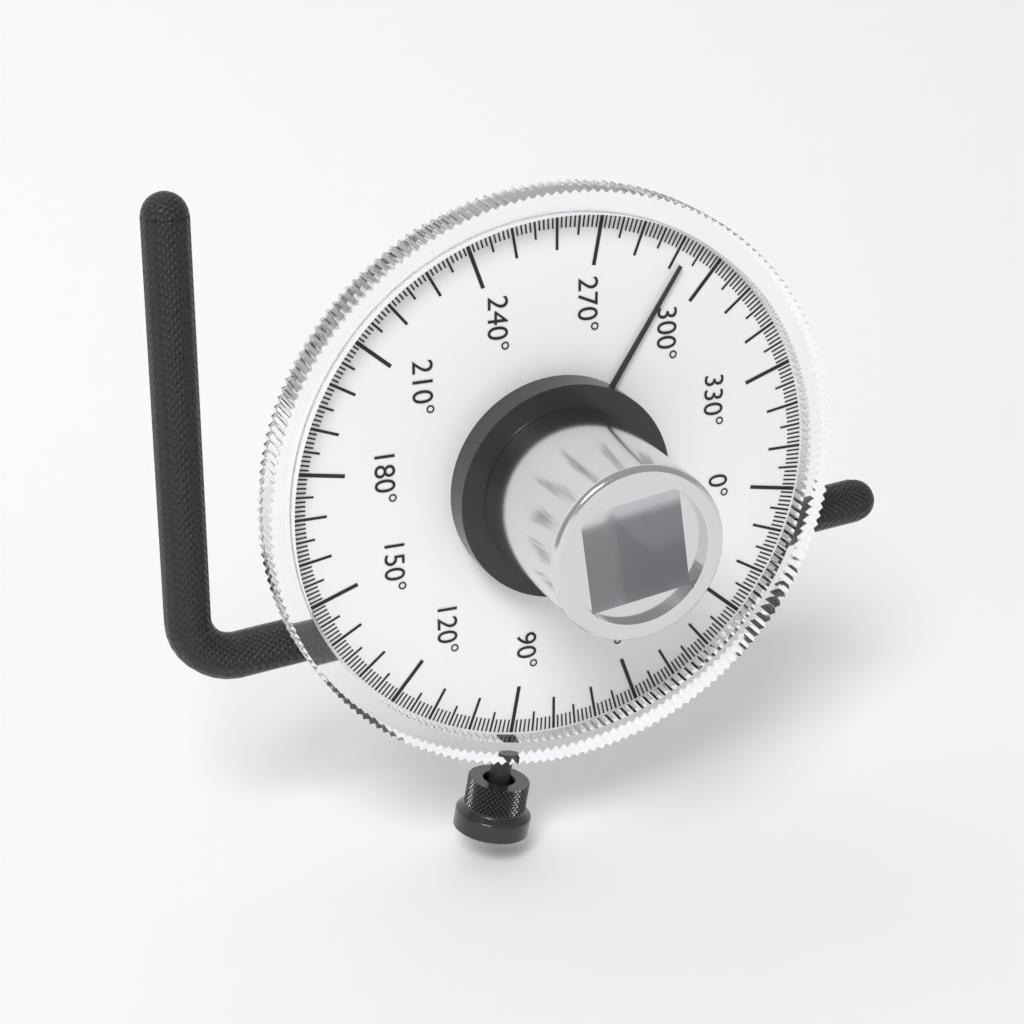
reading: 292 °
